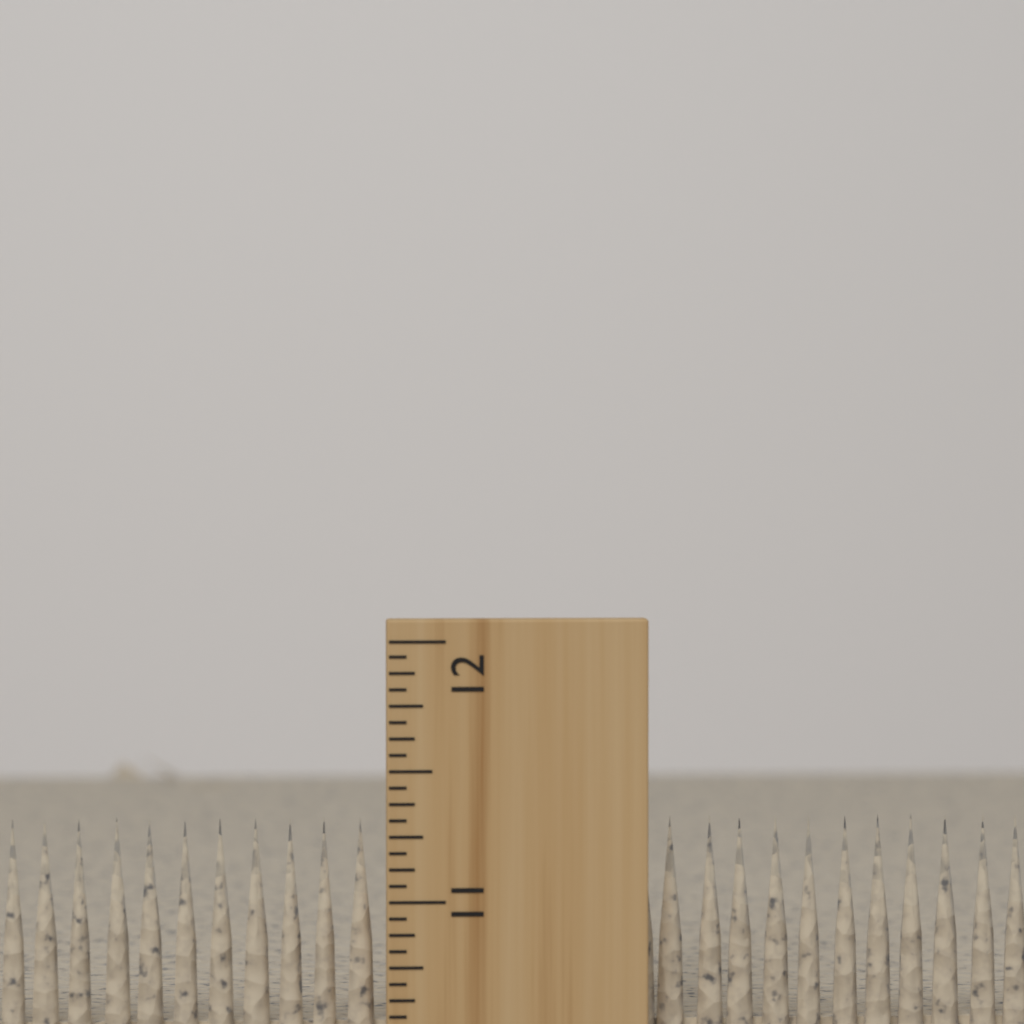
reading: 11.3125 inch
